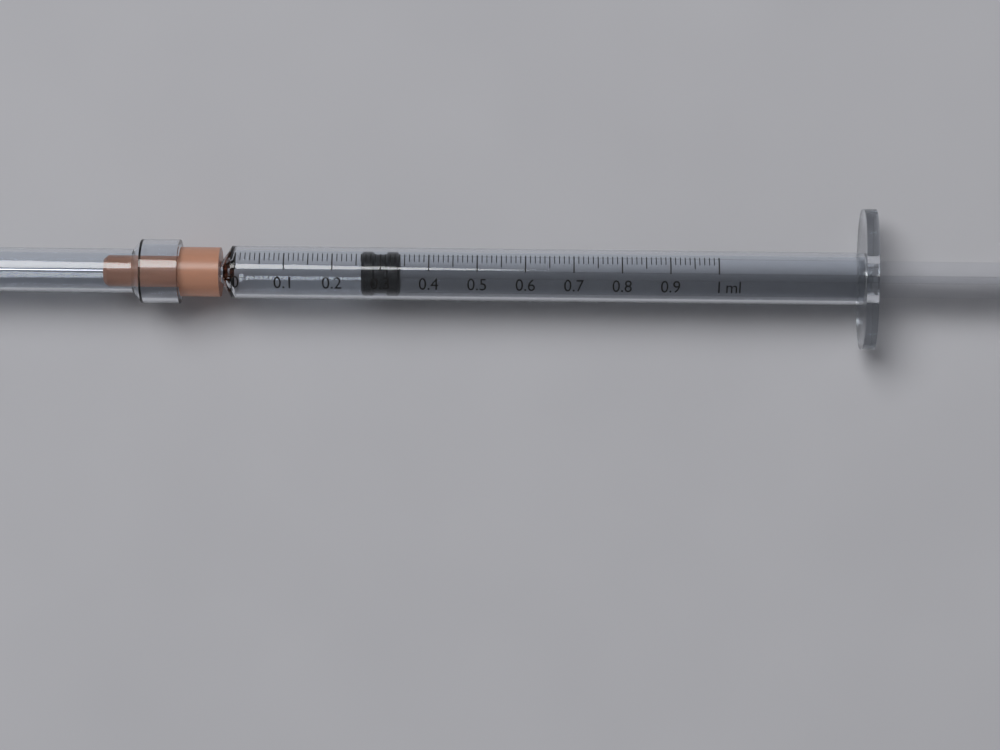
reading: 0.26 ml
